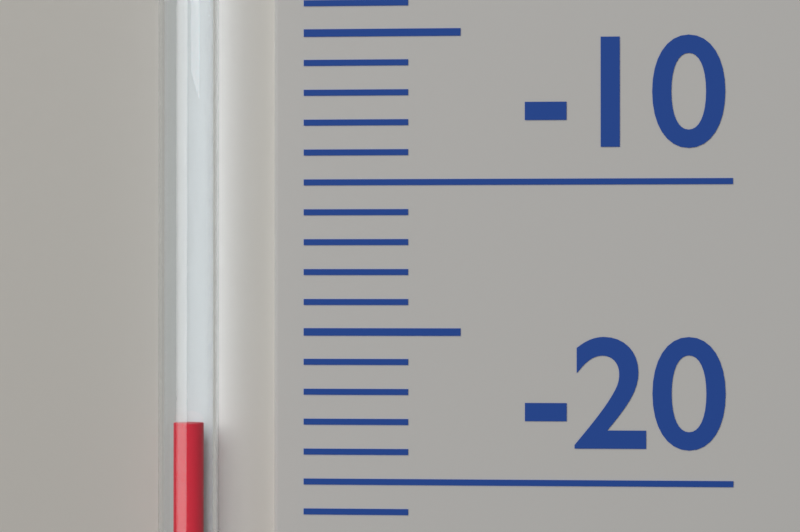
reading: -18 (no unit)
